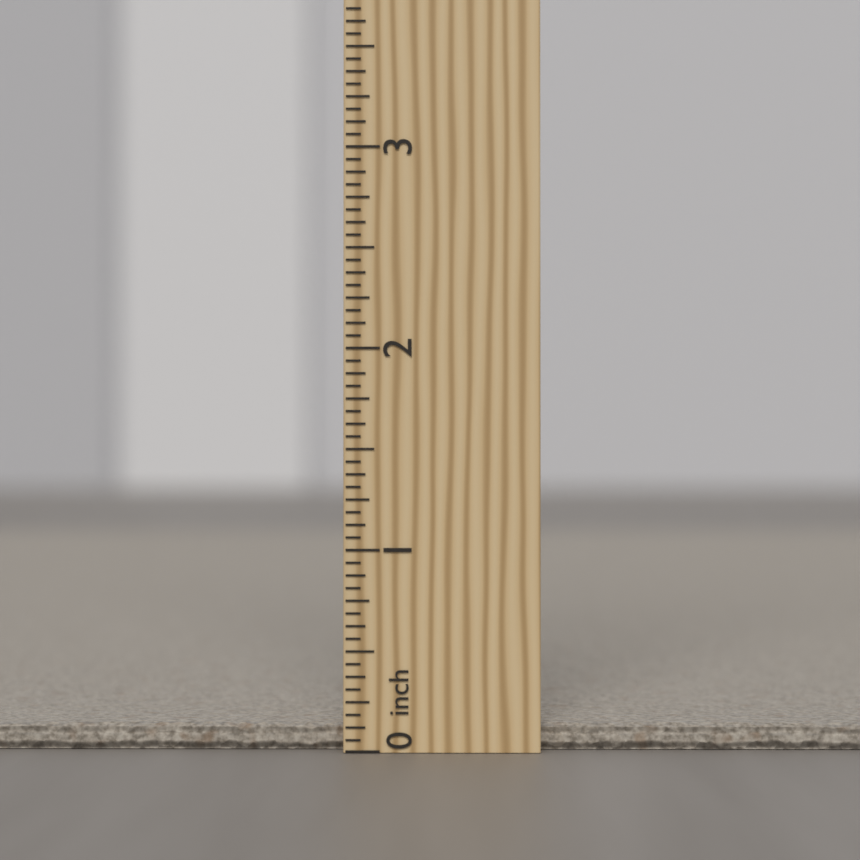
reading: 0.1250 inch
